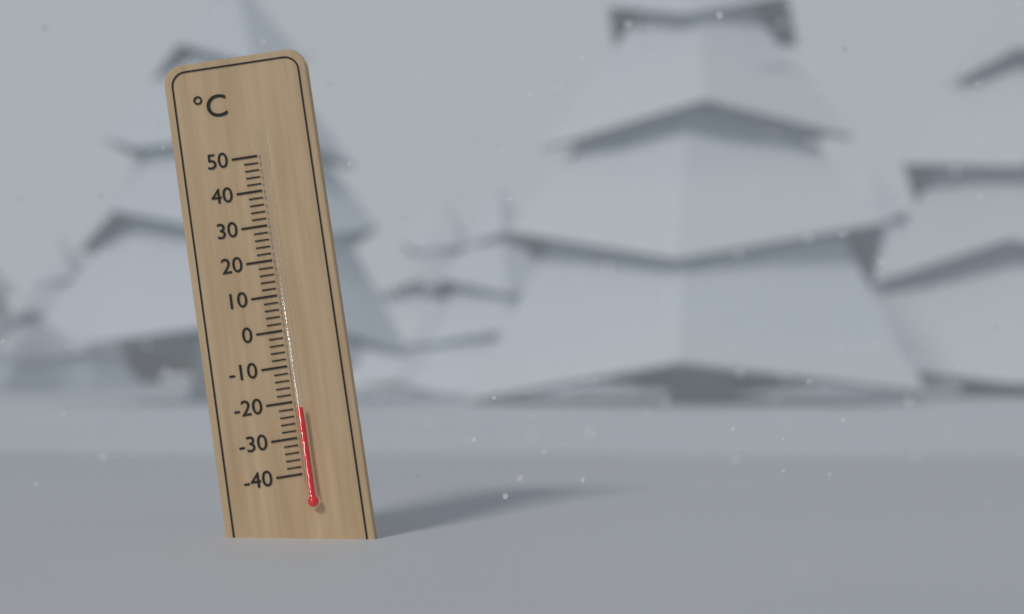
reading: -22 °C
